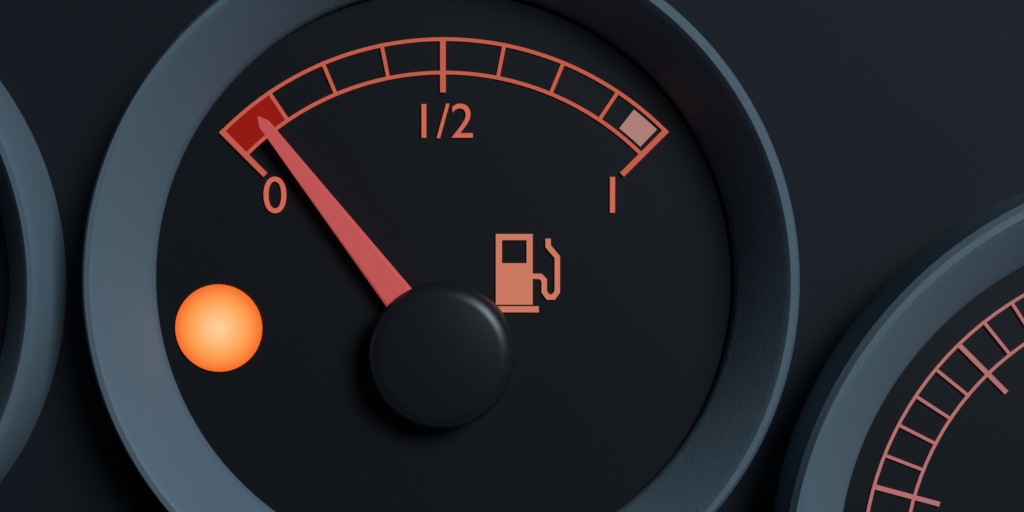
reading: 0.080 (no unit)
